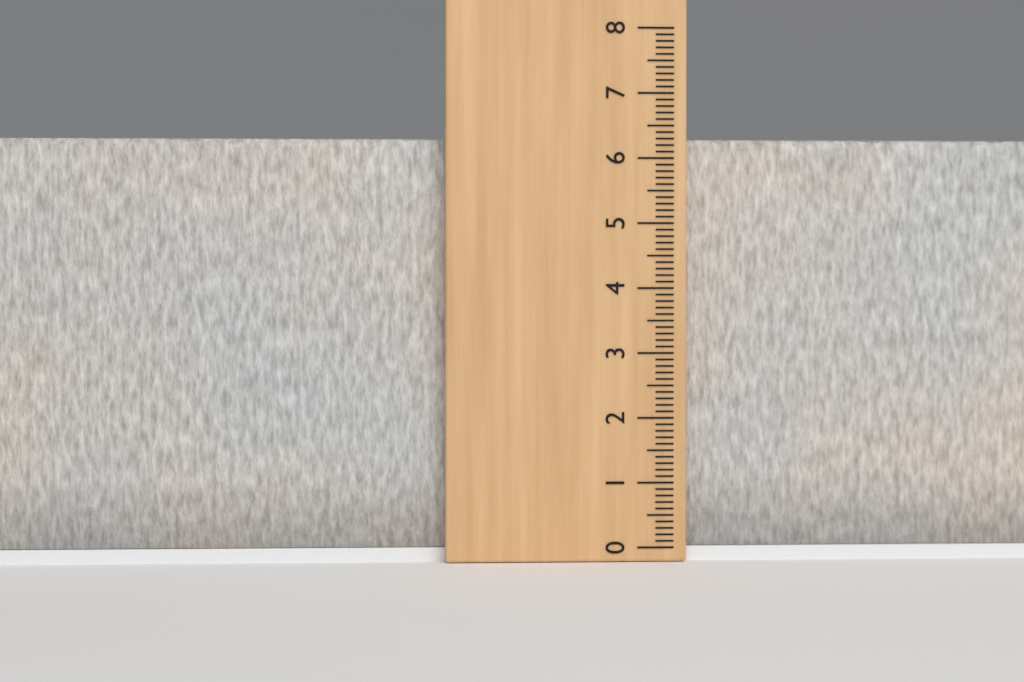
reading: 6.3 (no unit)
